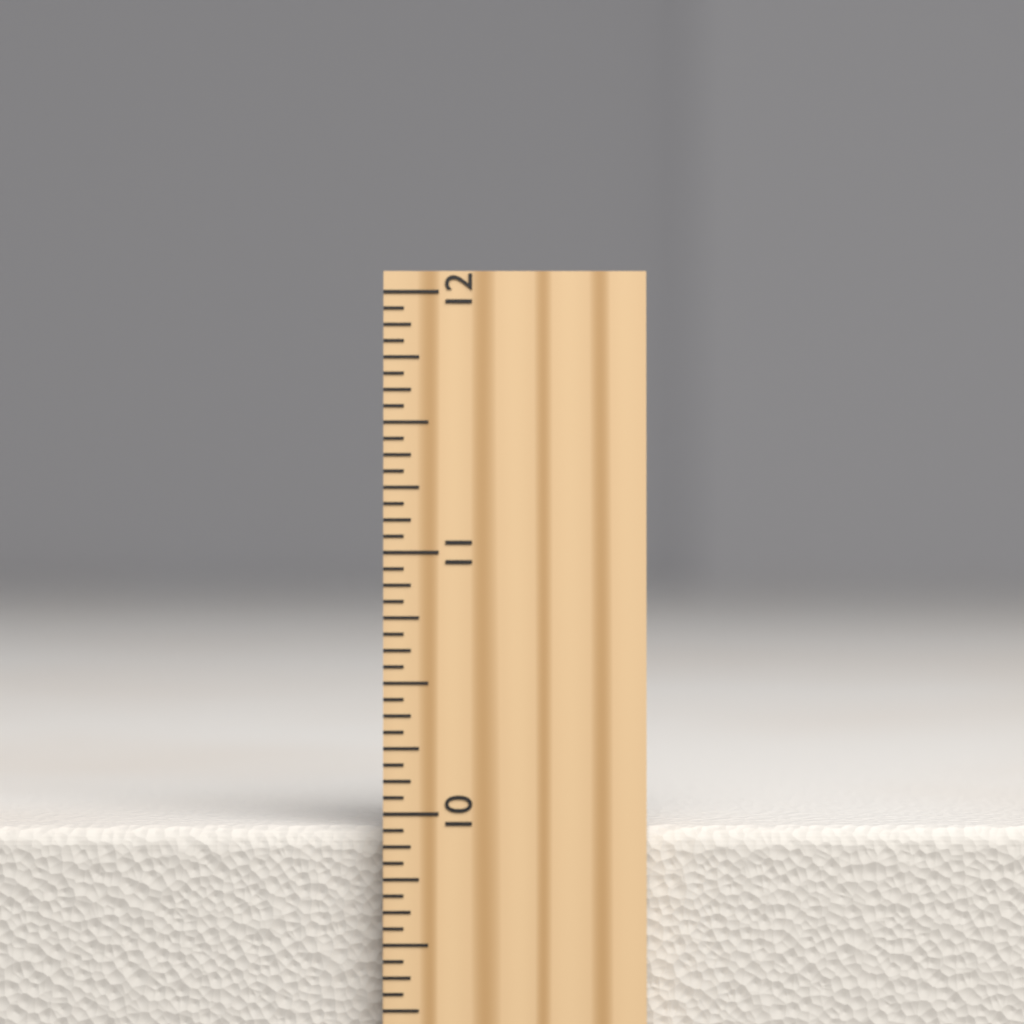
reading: 9.9375 inch
